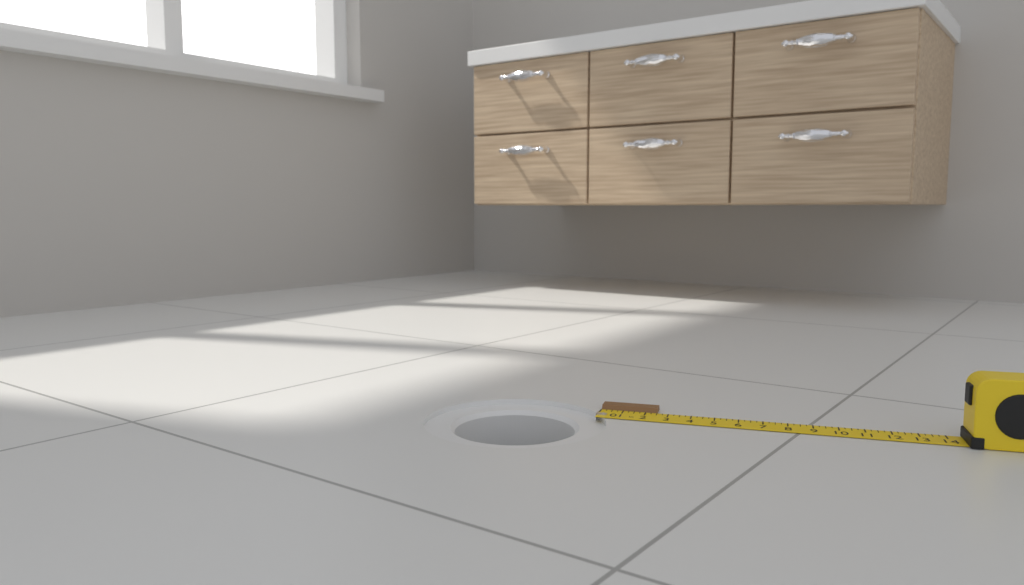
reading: 2.50 in
